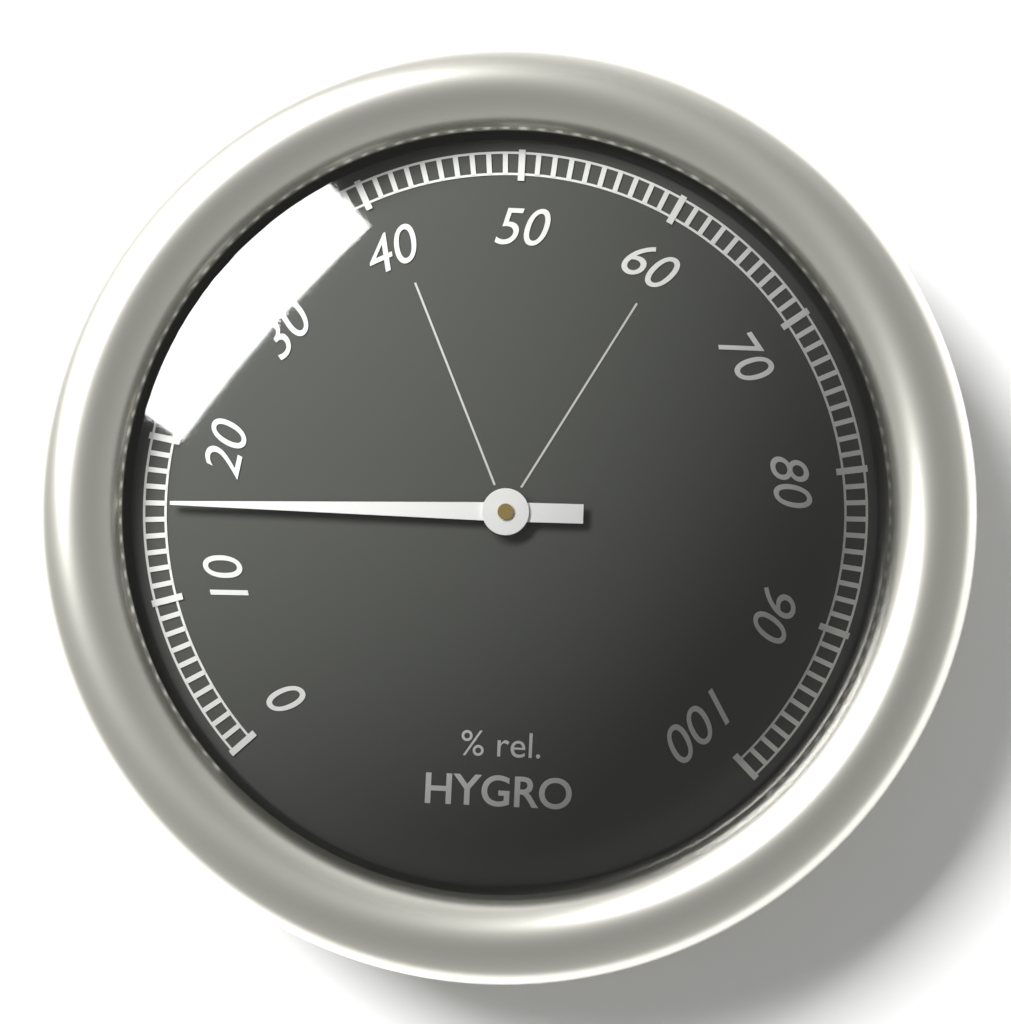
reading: 16 %
